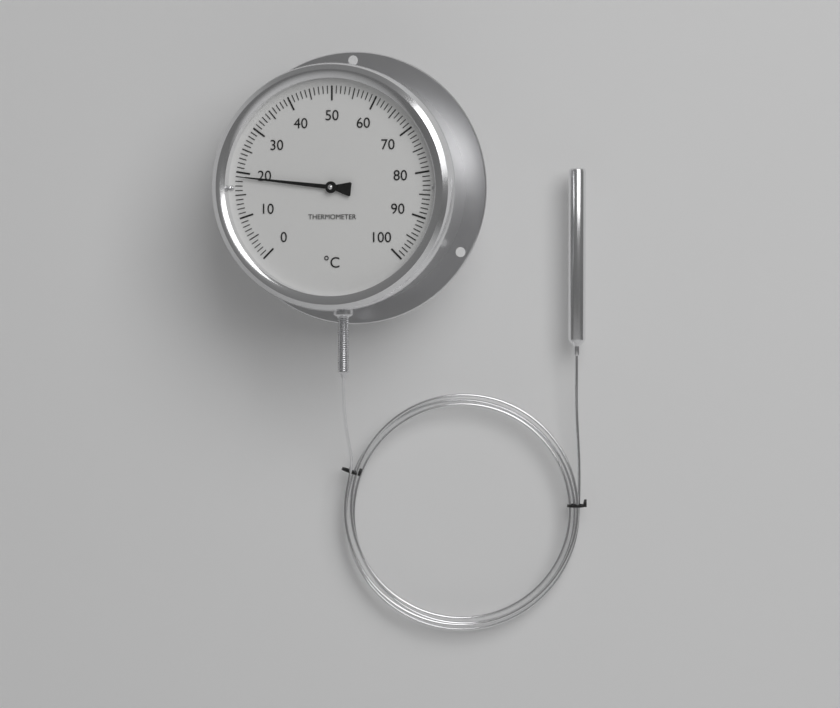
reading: 19 °C
